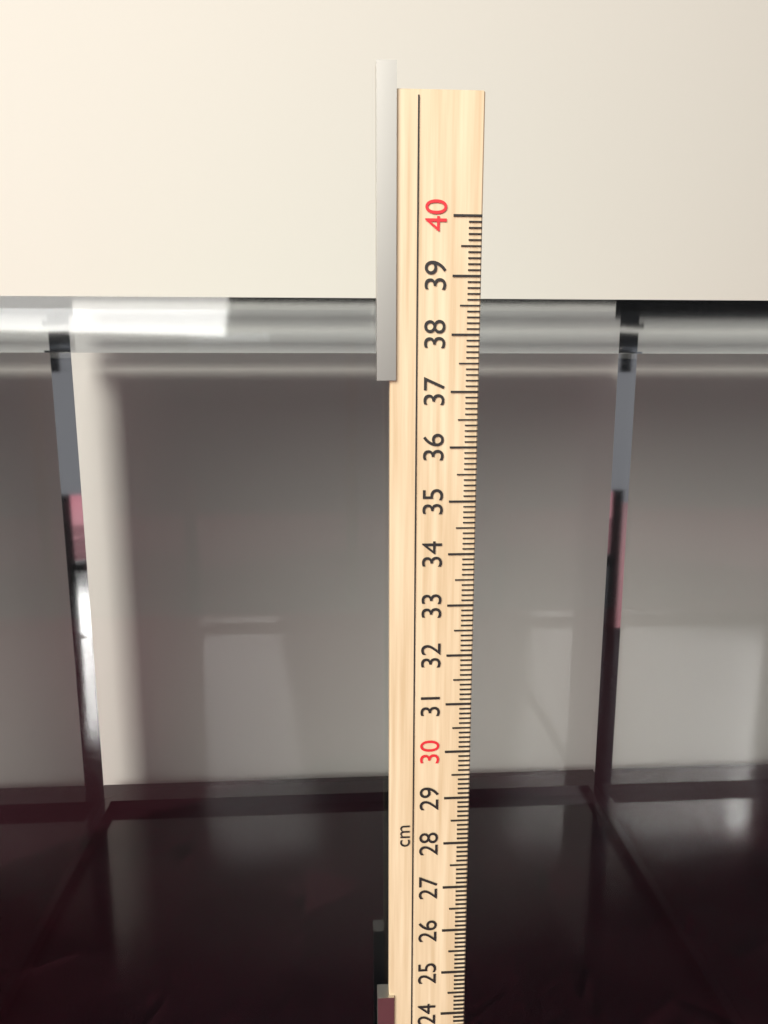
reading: 38.7 cm
